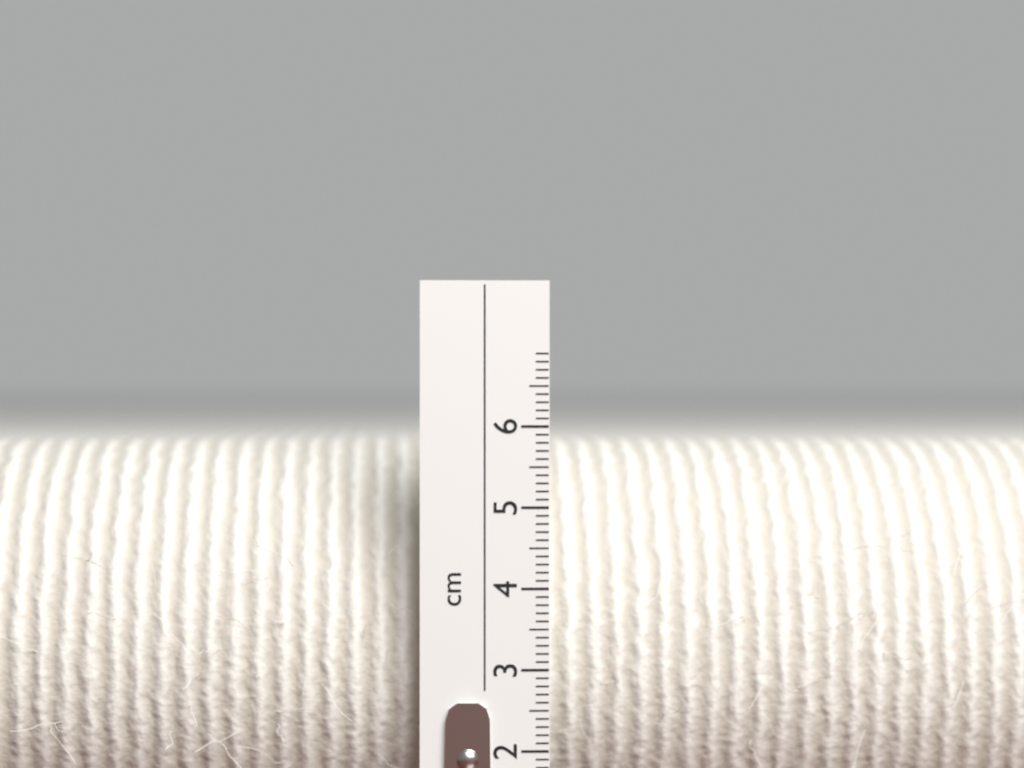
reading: 5.8 cm
